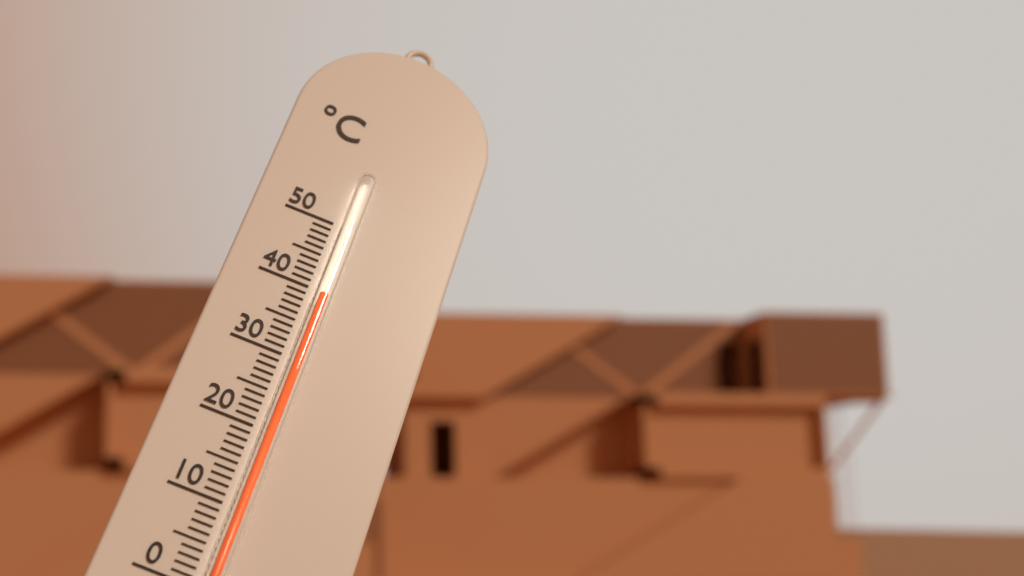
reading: 39 °C
